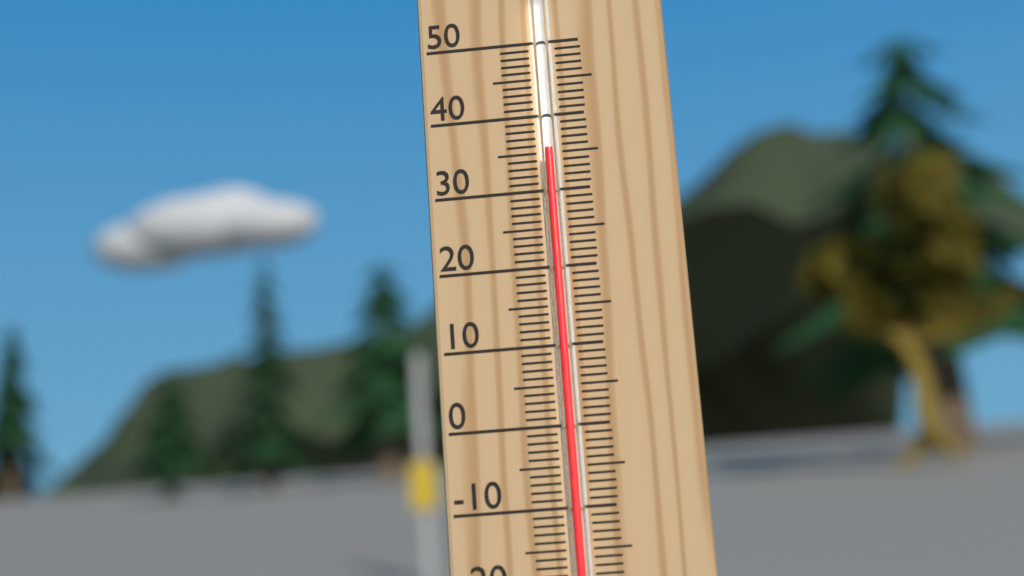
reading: 35 °C
